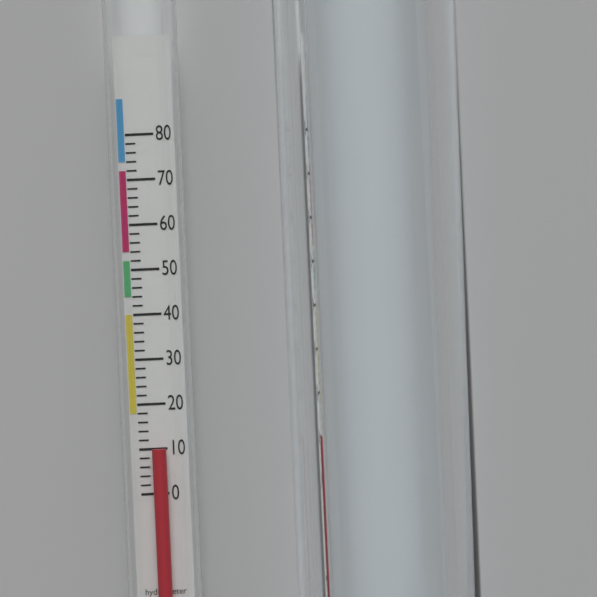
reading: 10 (no unit)
